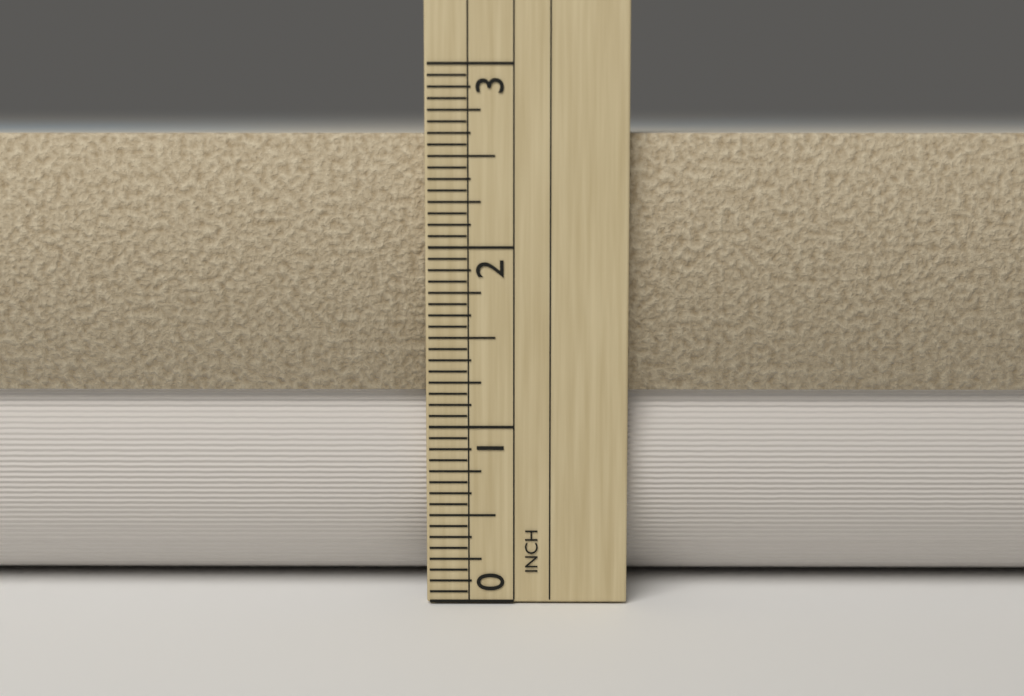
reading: 2.6250 in
